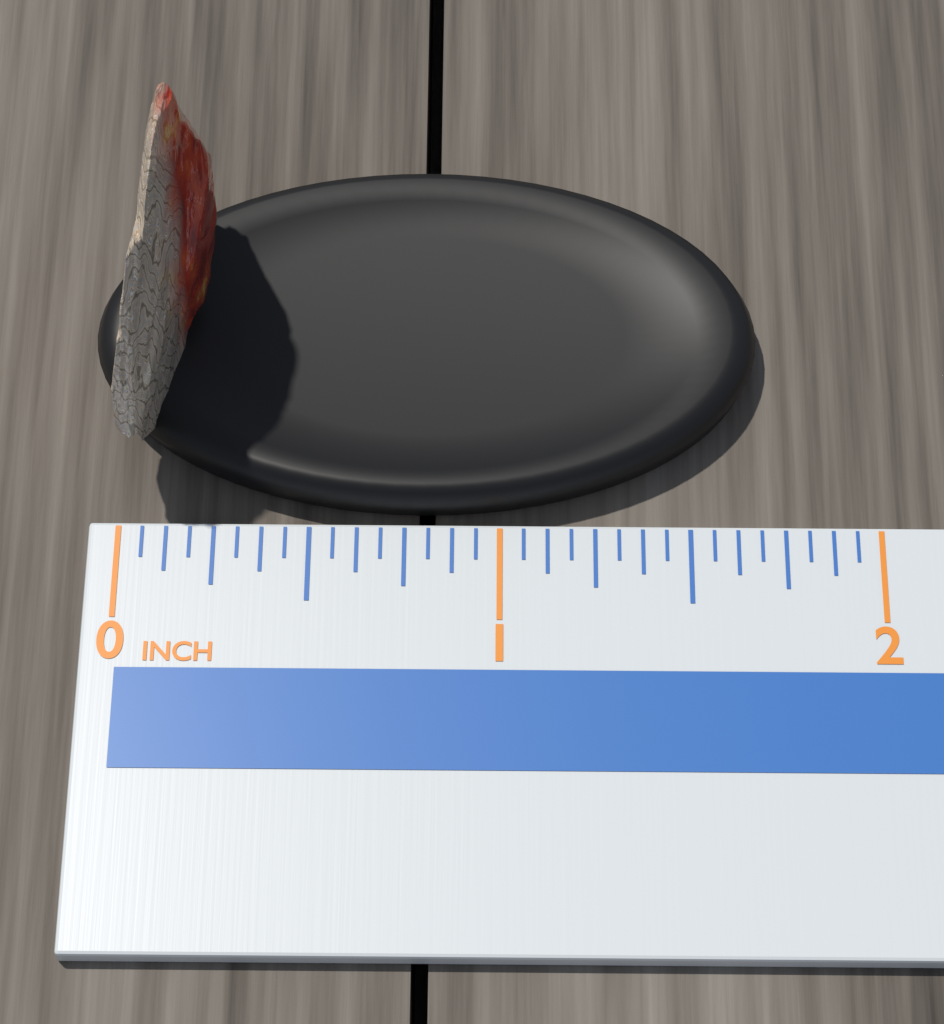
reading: 0.2500 in
